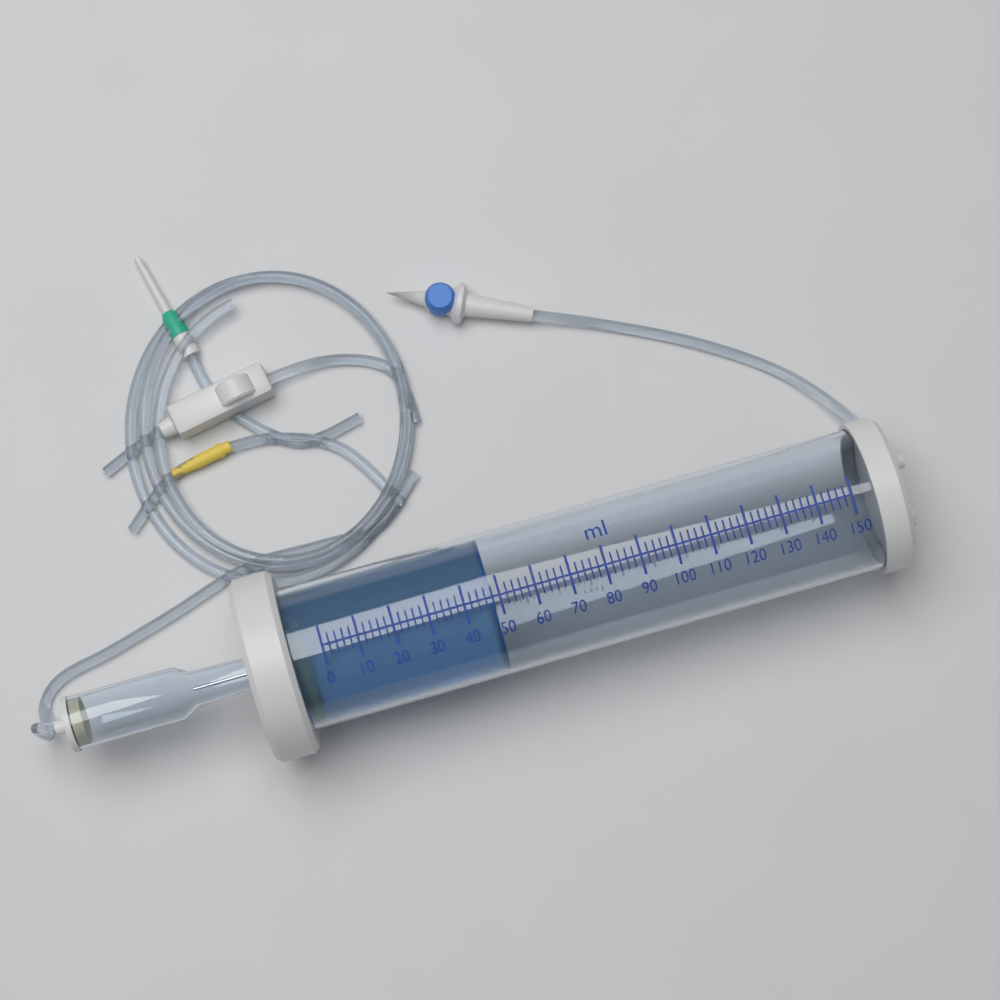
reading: 48 ml
